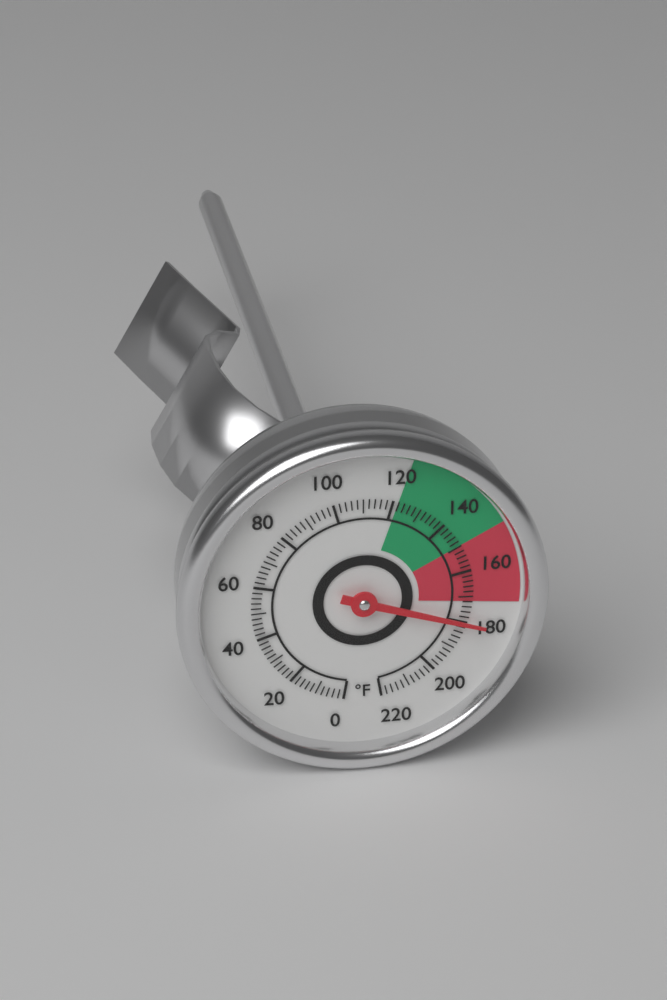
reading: 180 °F
